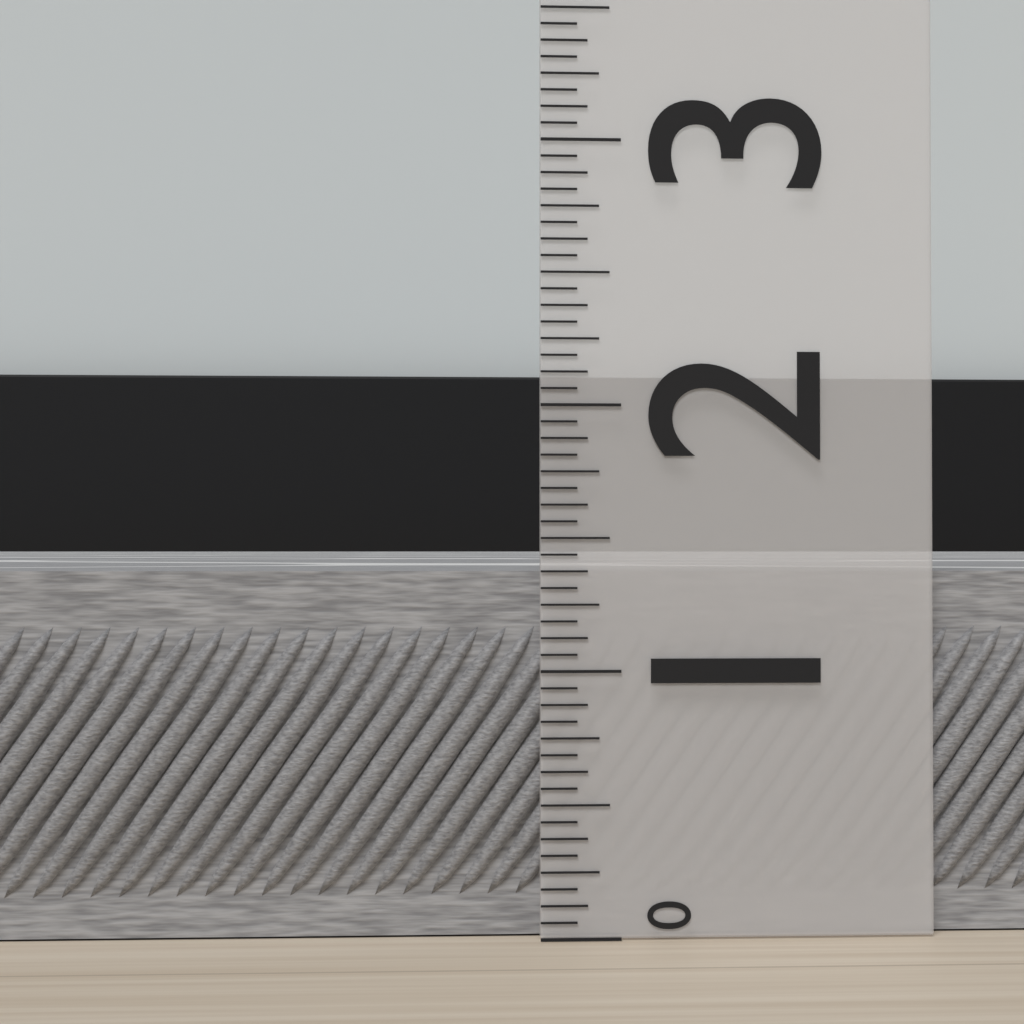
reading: 1.3750 (no unit)
